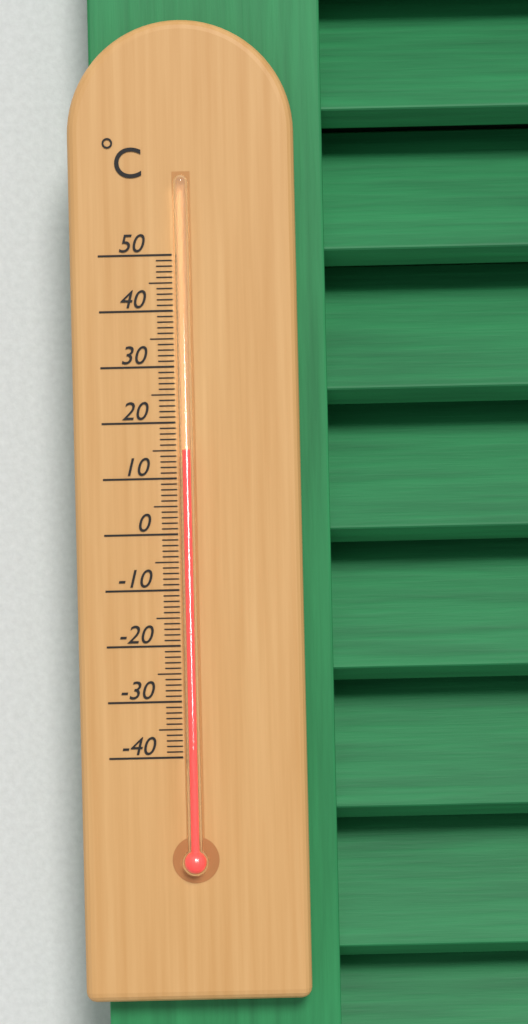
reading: 15 °C
